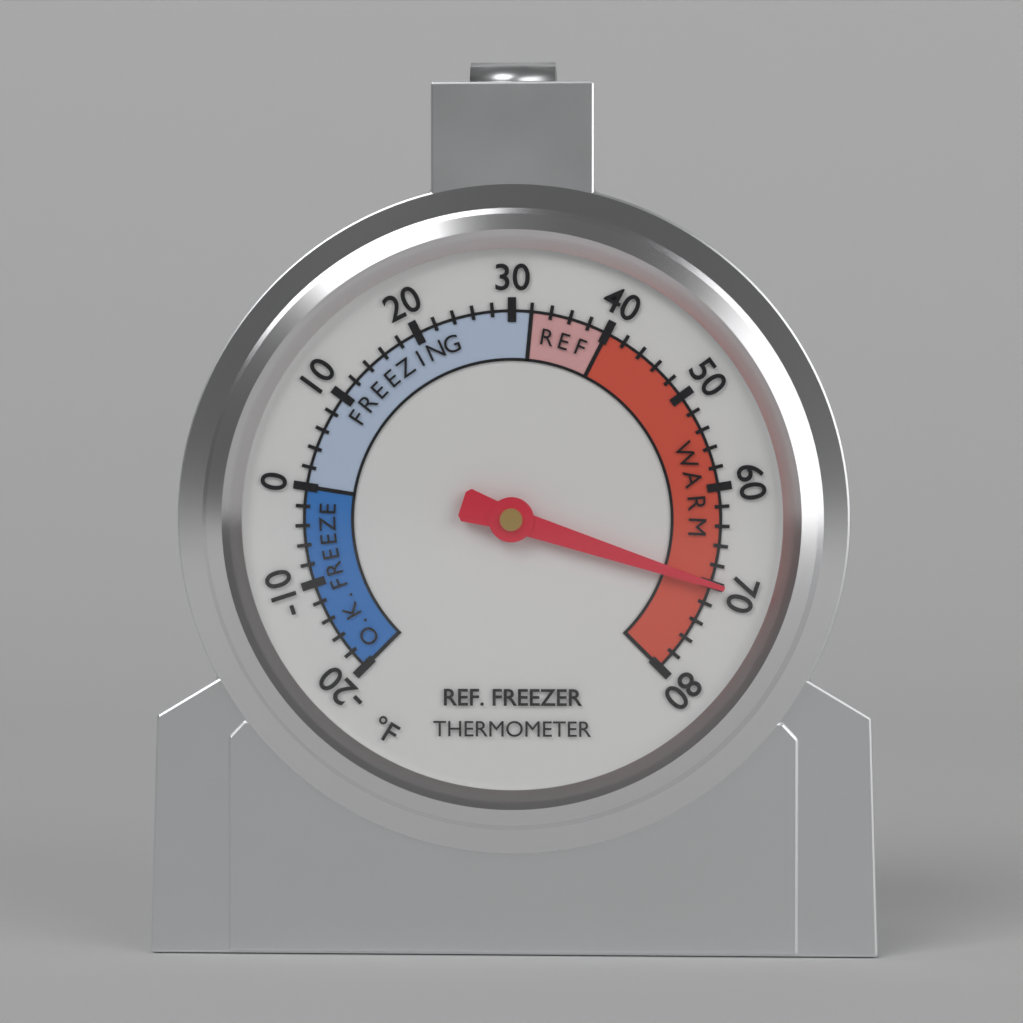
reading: 70 °F
